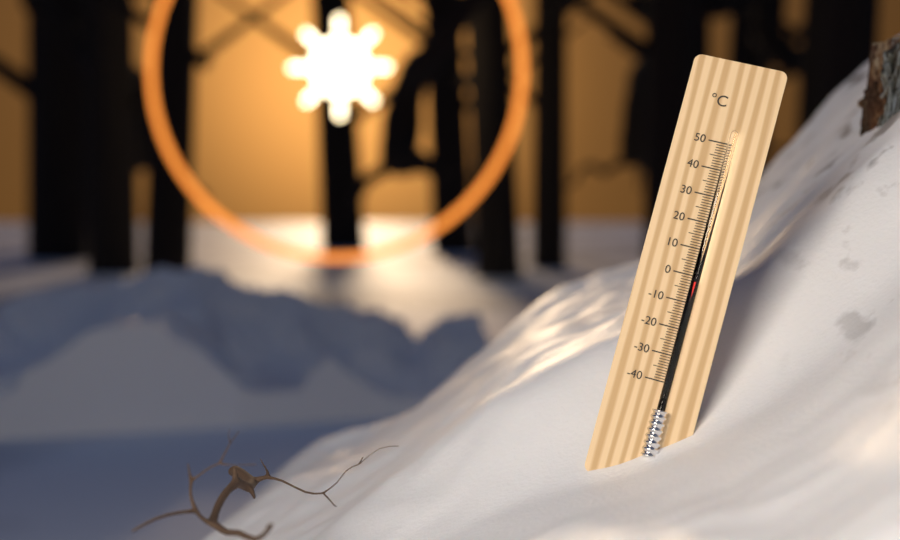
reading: -2 °C
